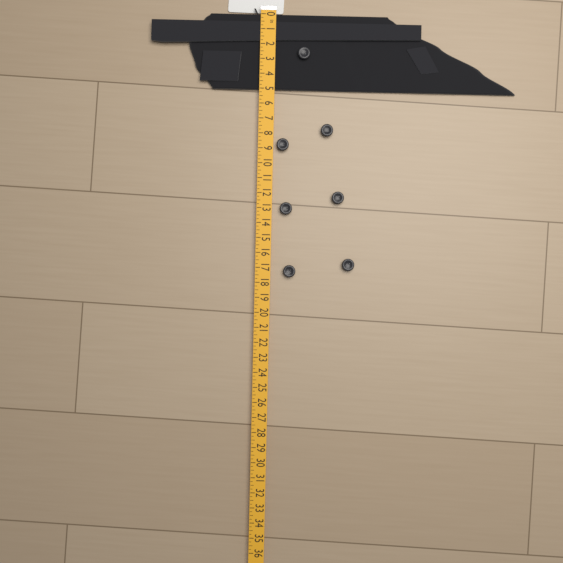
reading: 5.00 in
